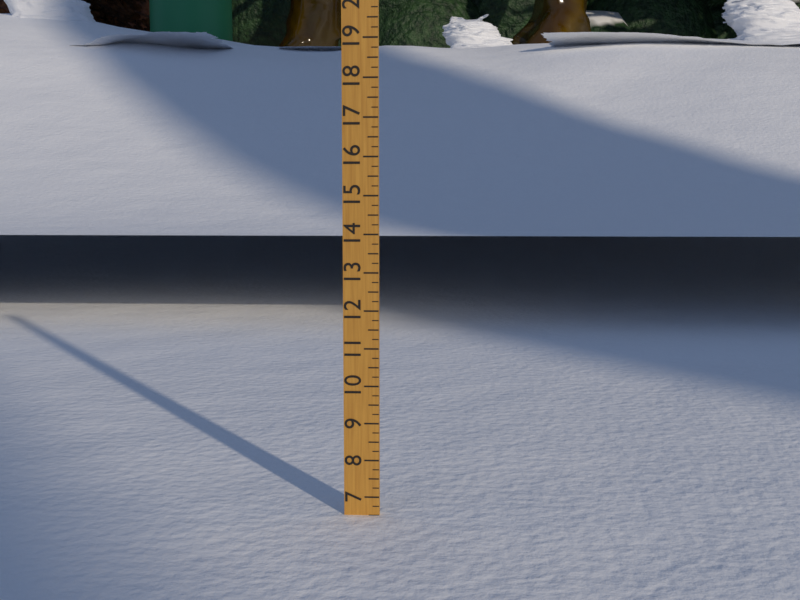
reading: 6.50 (no unit)
